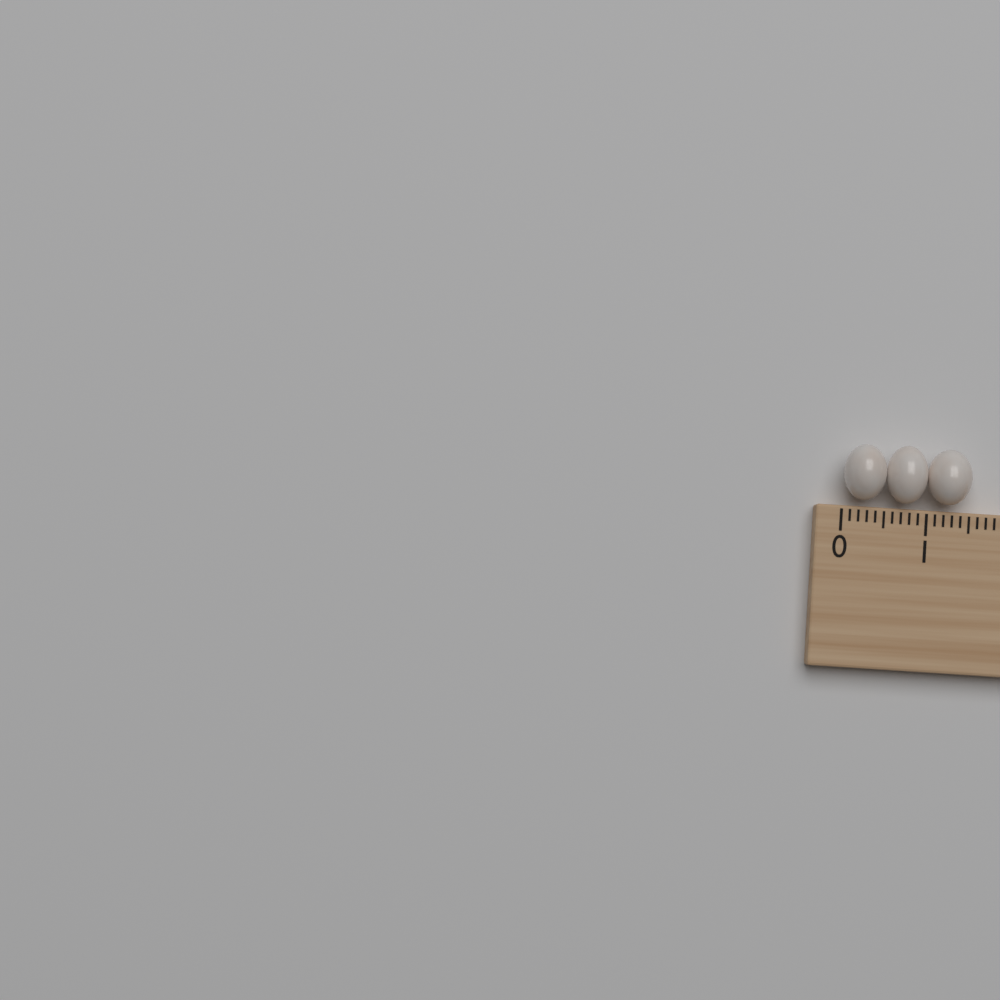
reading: 1.5 (no unit)
